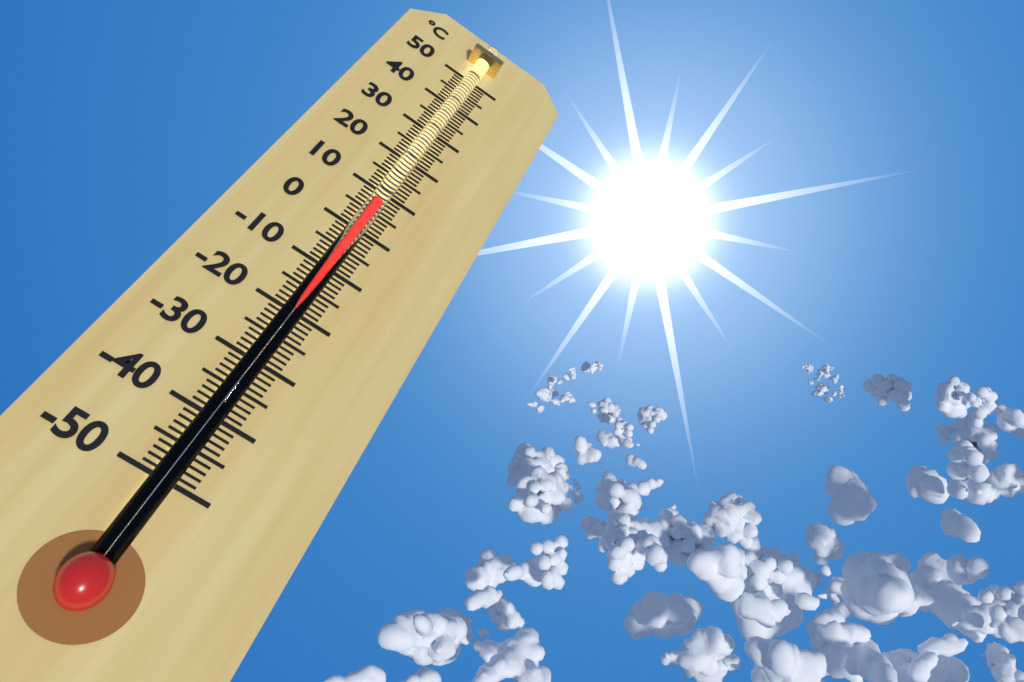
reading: 6 °C
